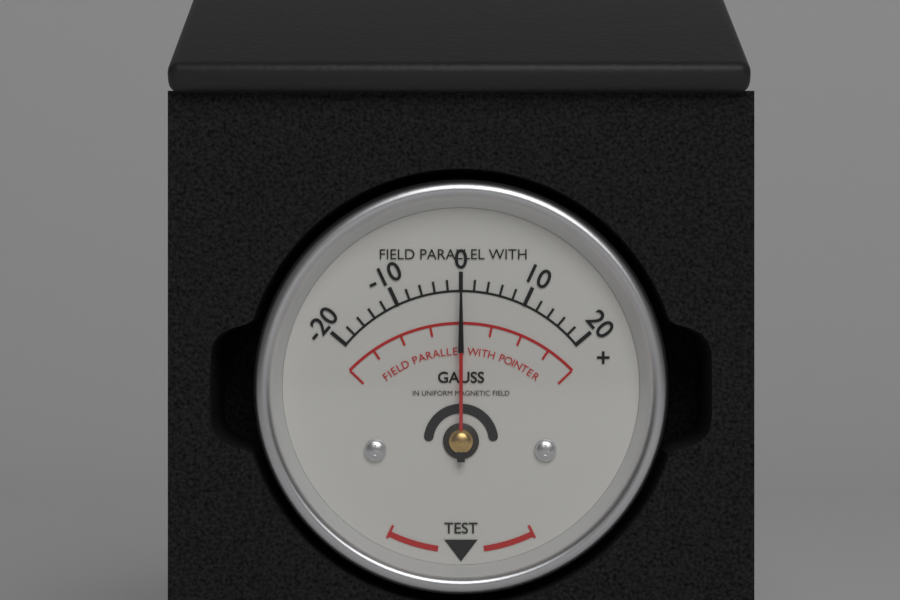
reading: 0 Gauss
